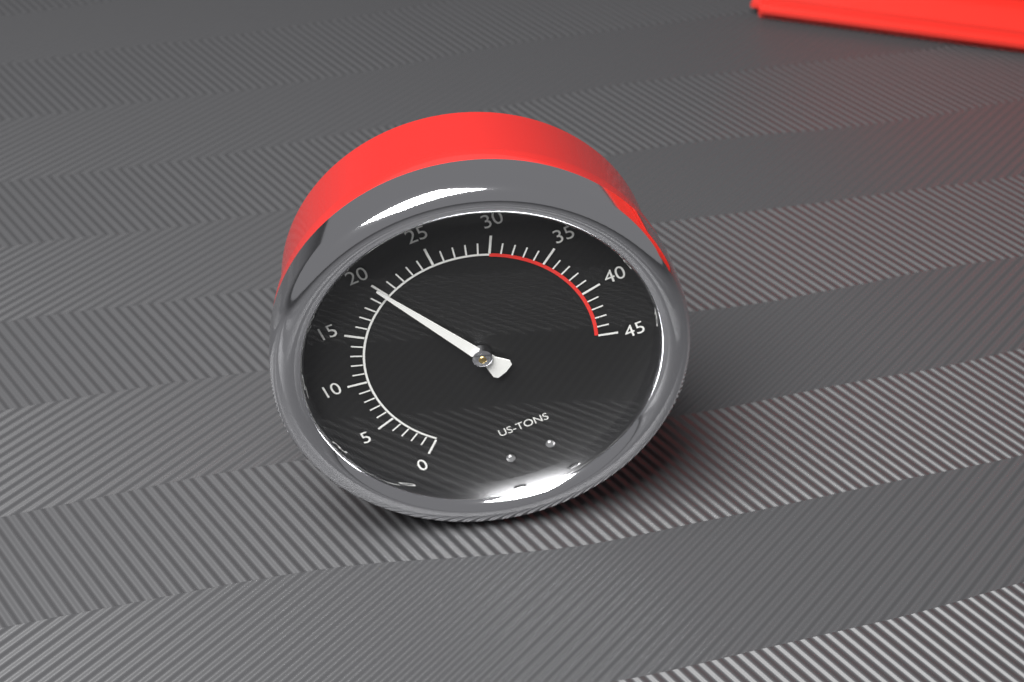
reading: 20 US tons
